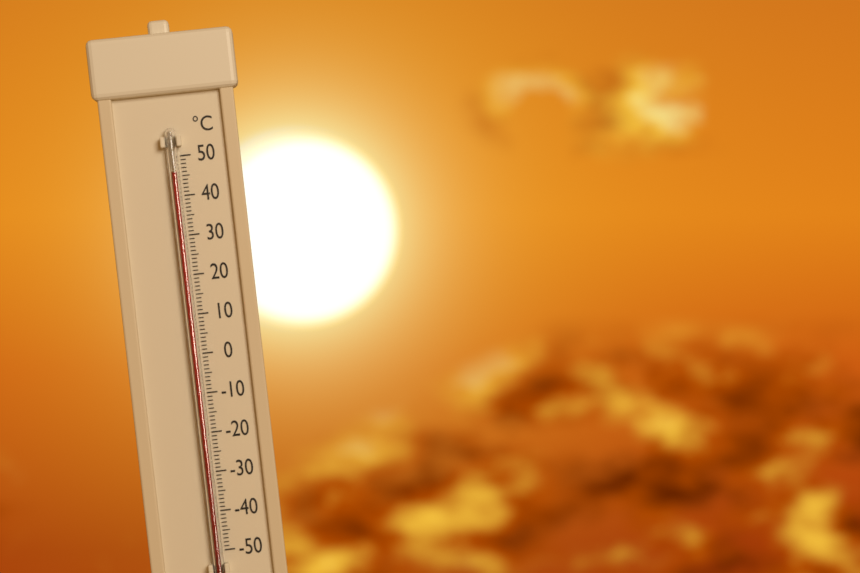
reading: 46 °C
